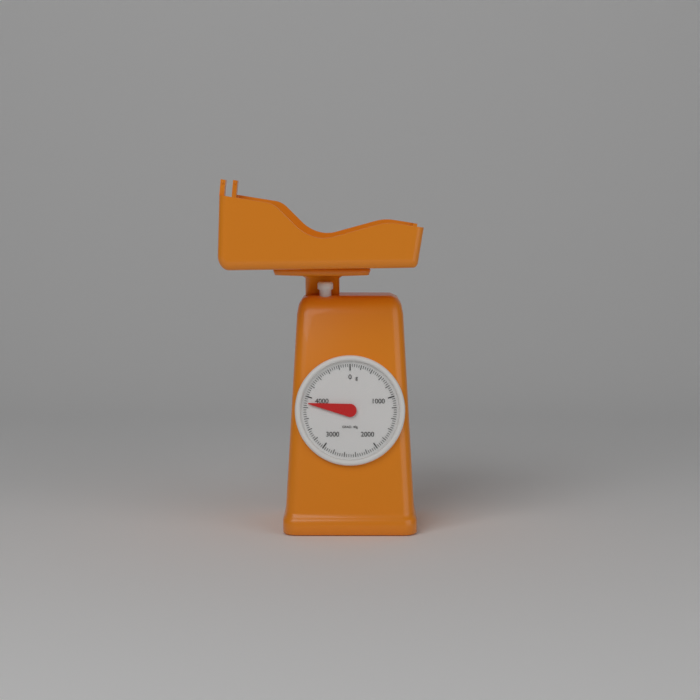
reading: 3880 g
